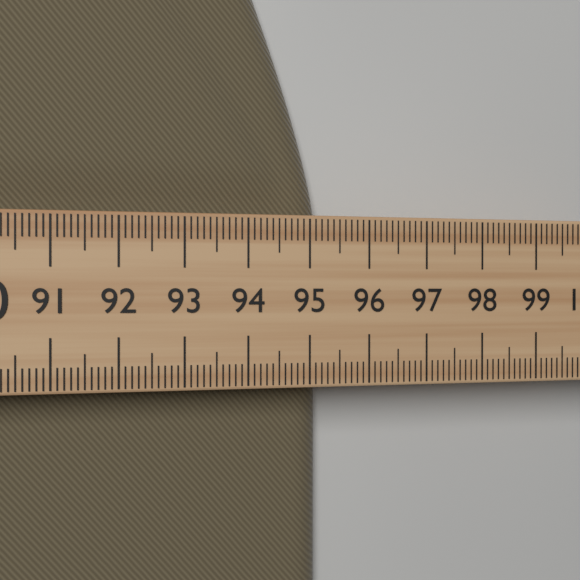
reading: 95.3 (no unit)
